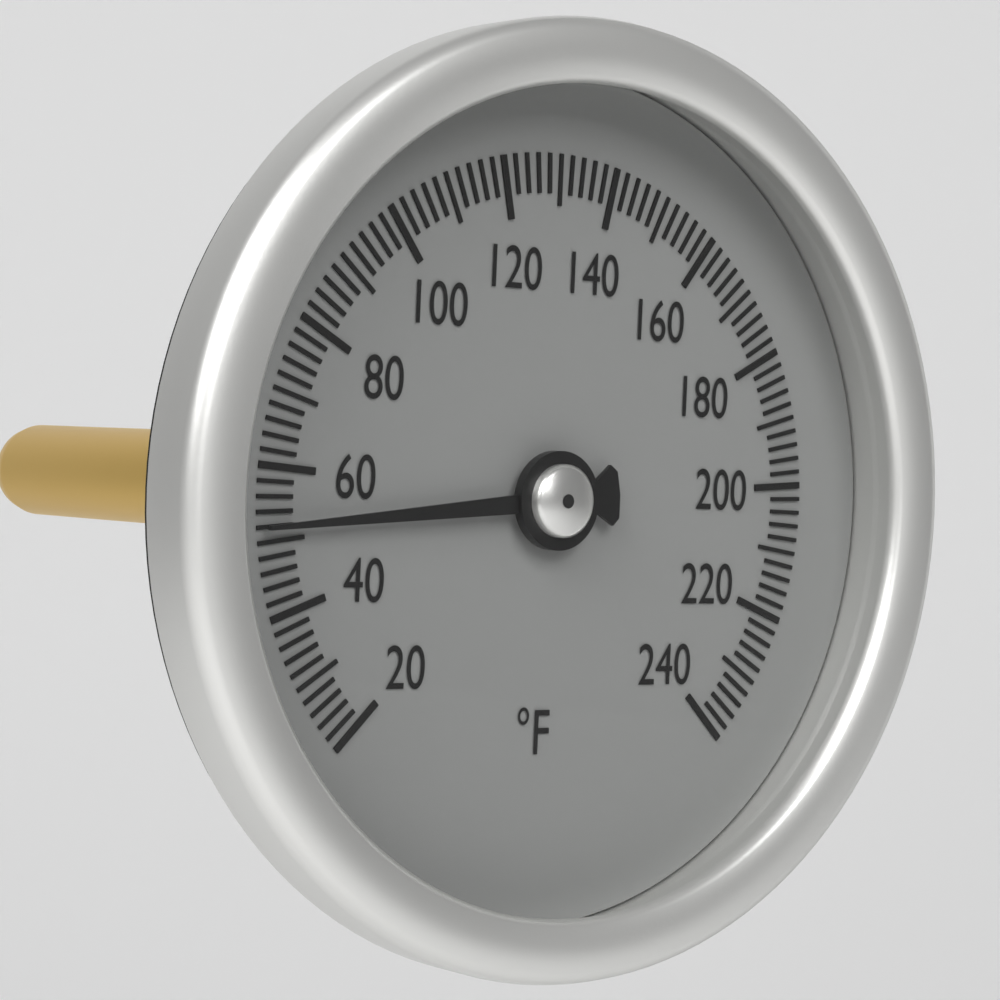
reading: 52 °F
